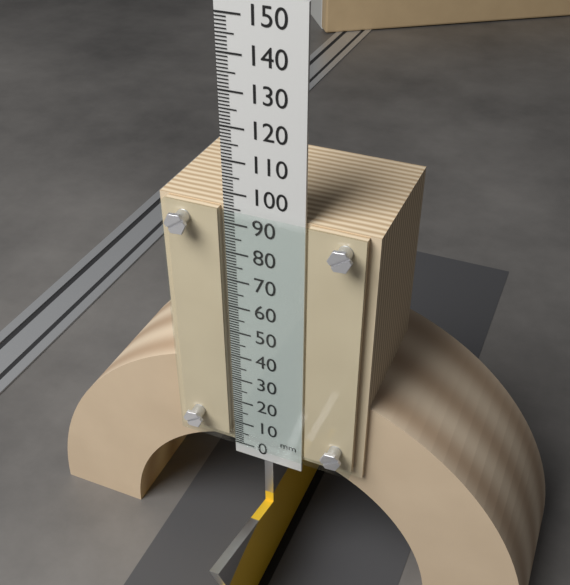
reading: 95 mm
